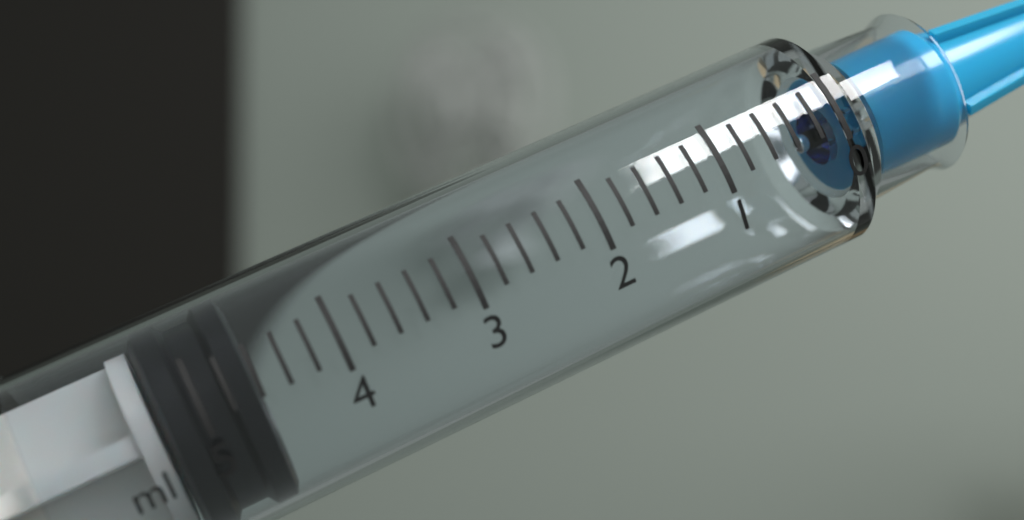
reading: 4.6 ml
